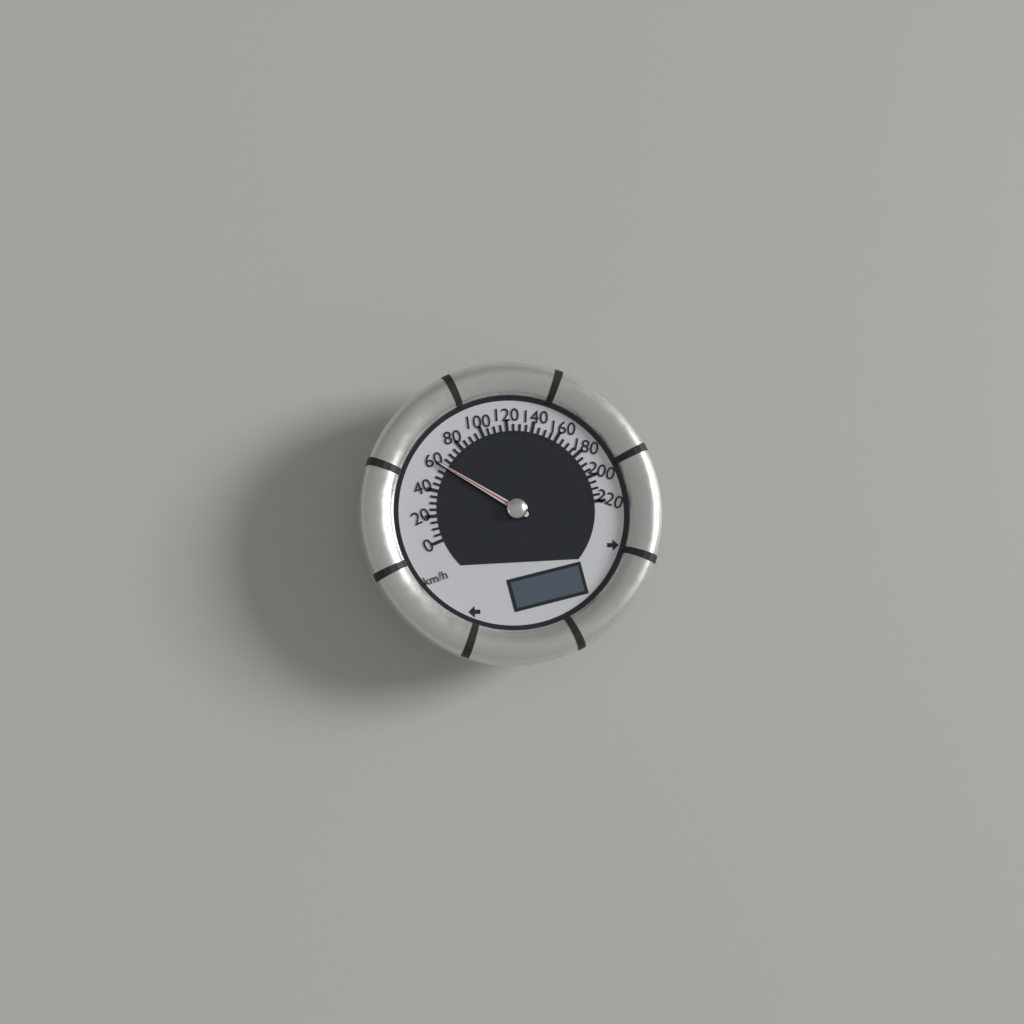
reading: 60 km/h
